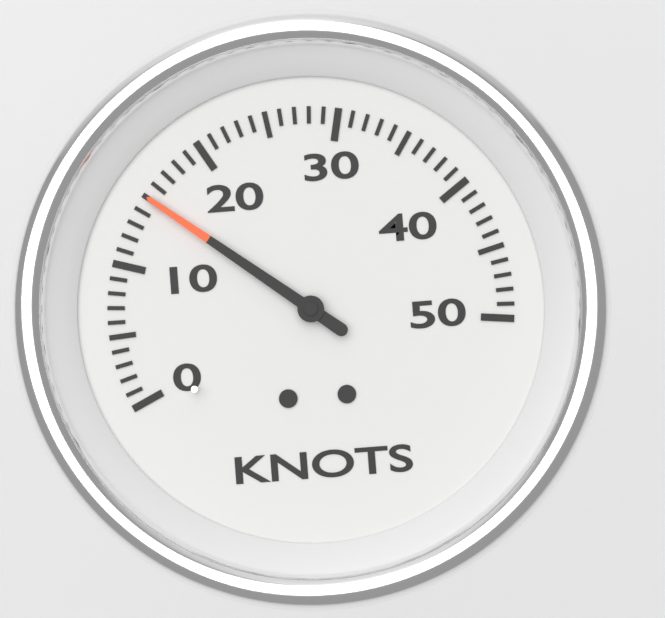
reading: 15 knots
